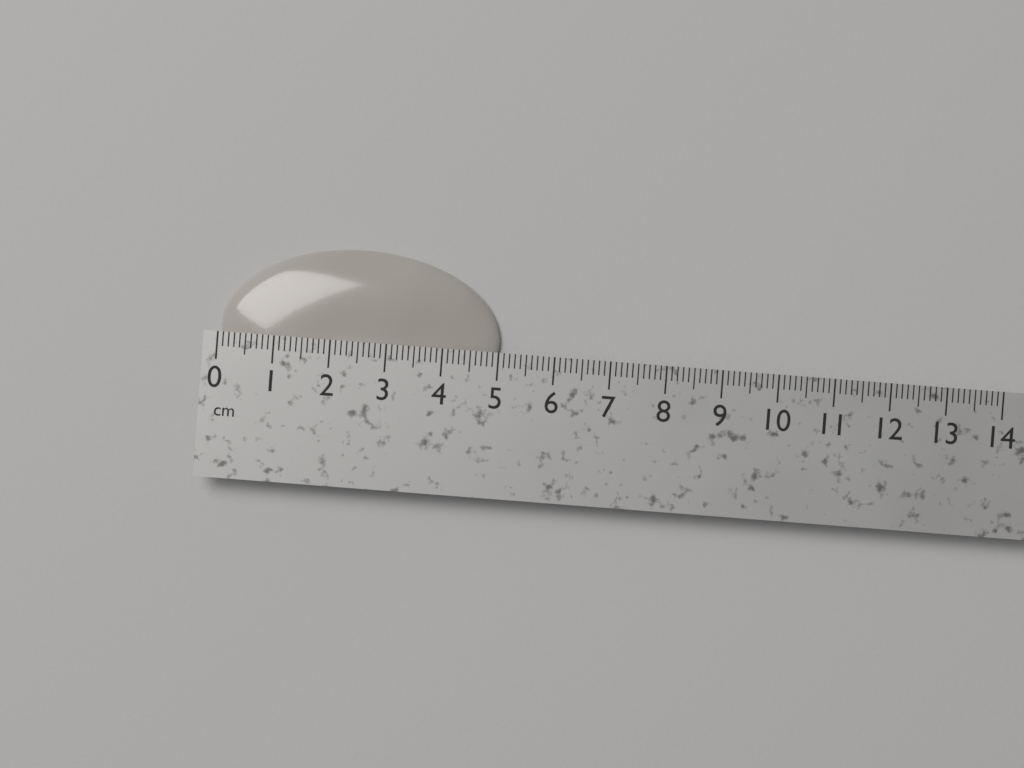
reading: 5.0 cm
